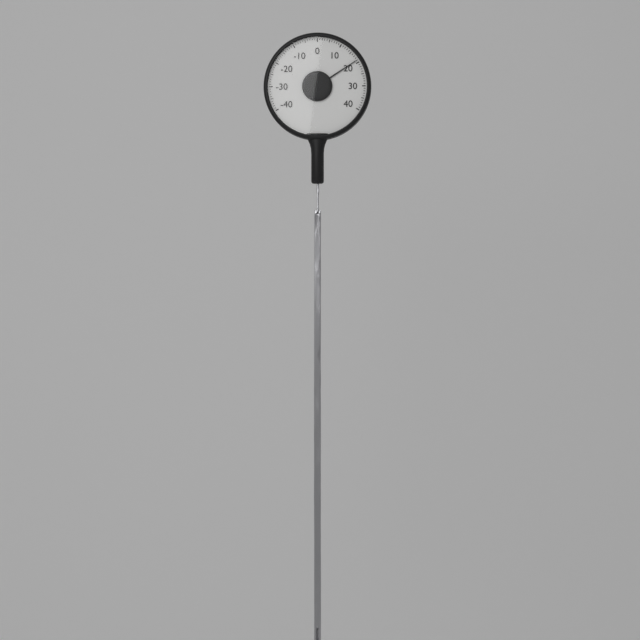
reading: 19 (no unit)
